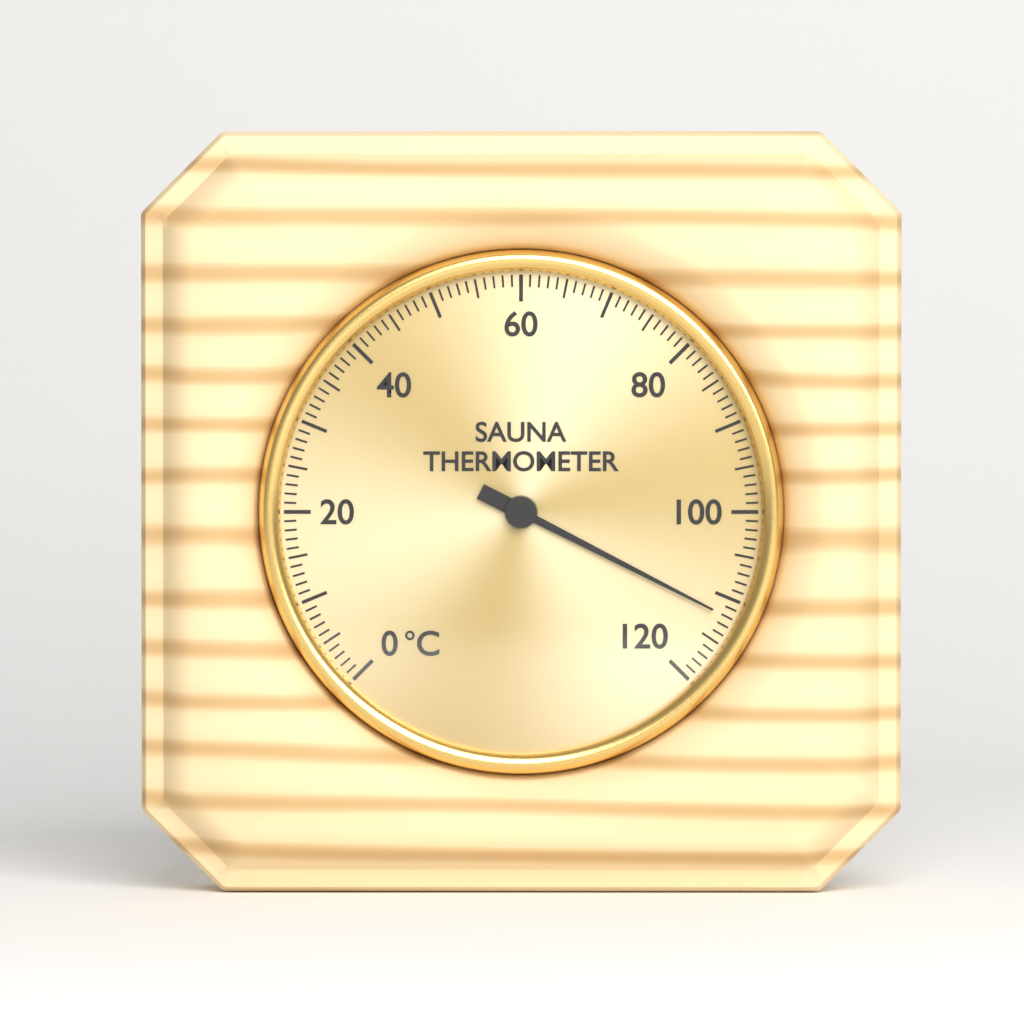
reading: 112 °C
